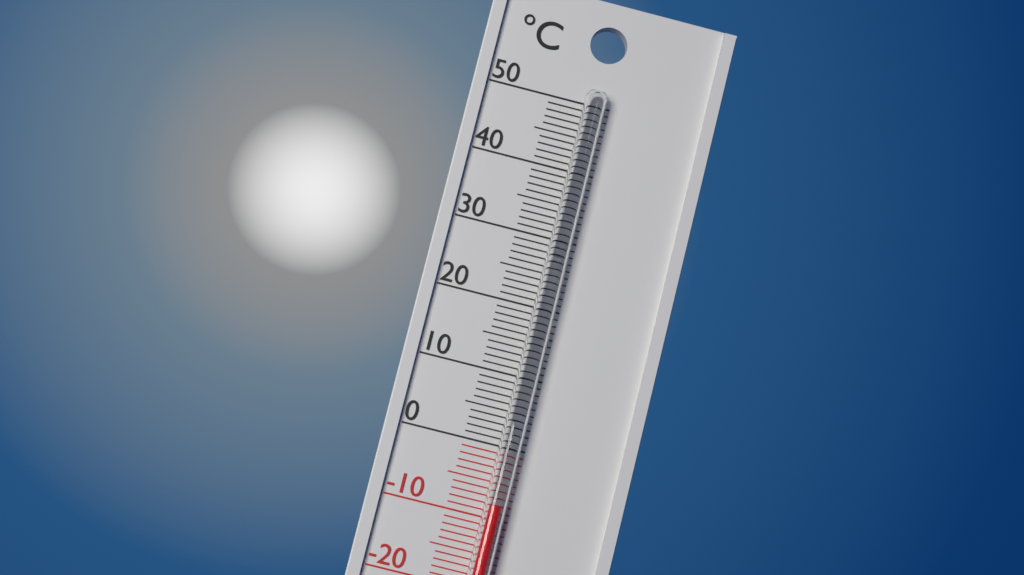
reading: -8 °C
